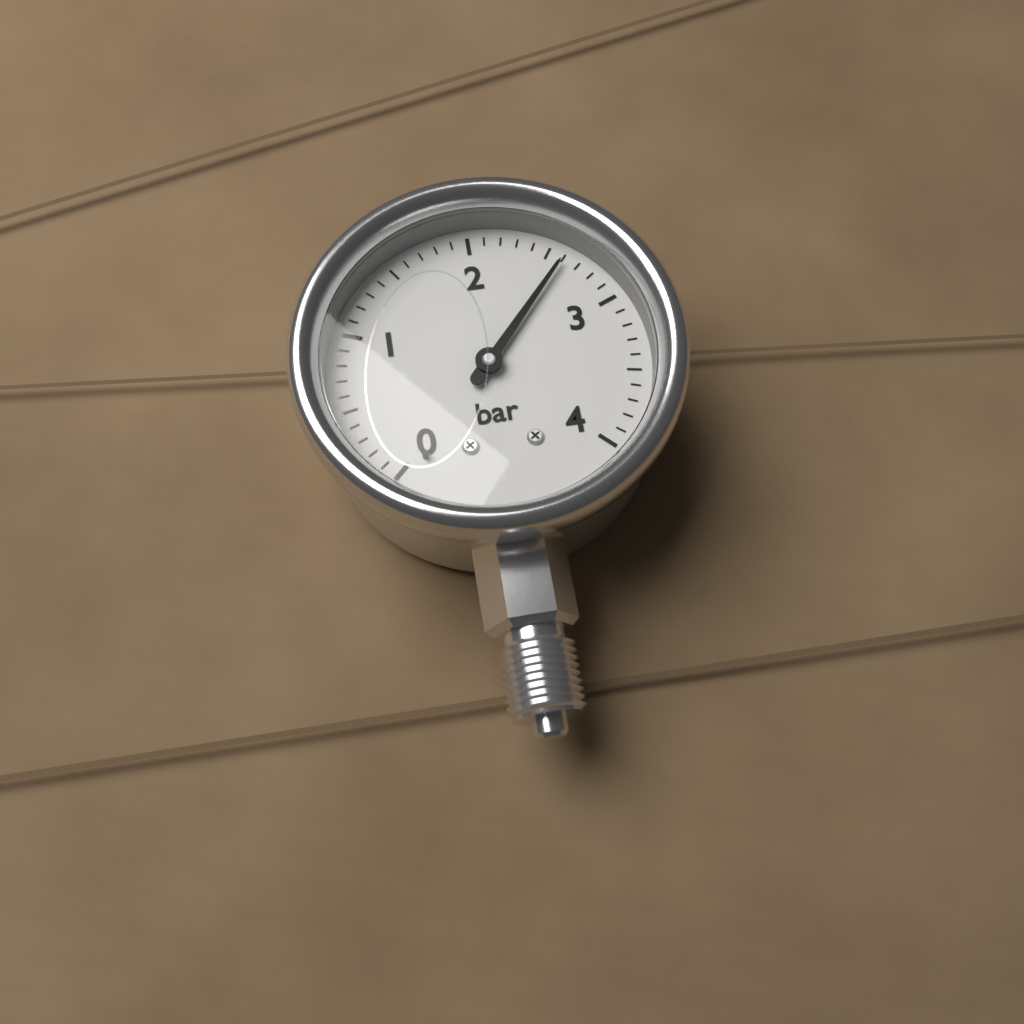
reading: 2.6 bar
